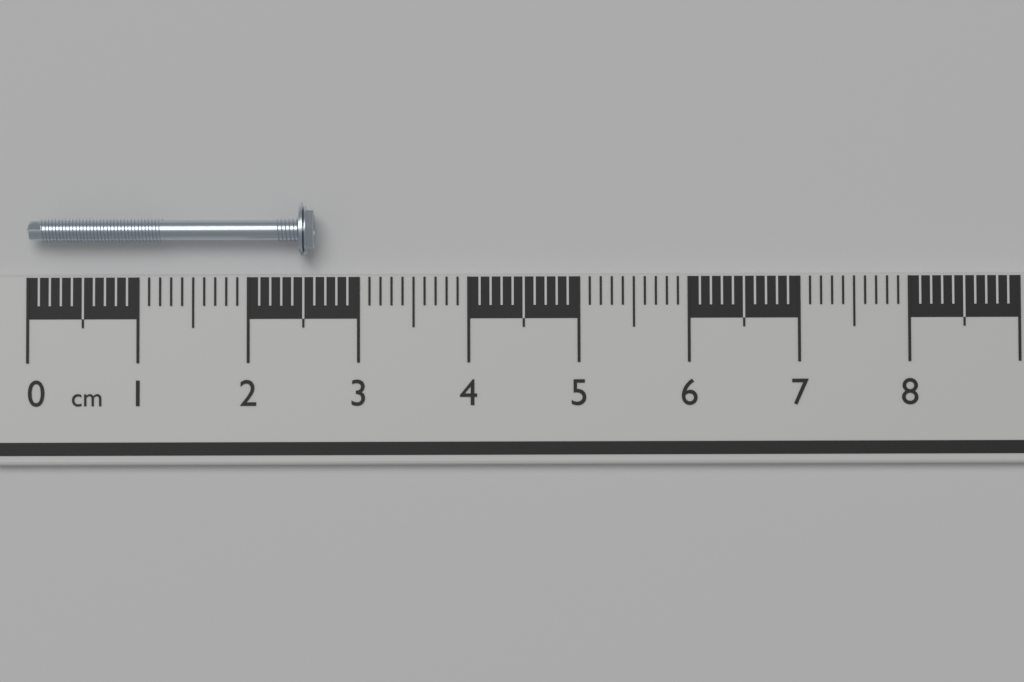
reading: 2.6 cm
